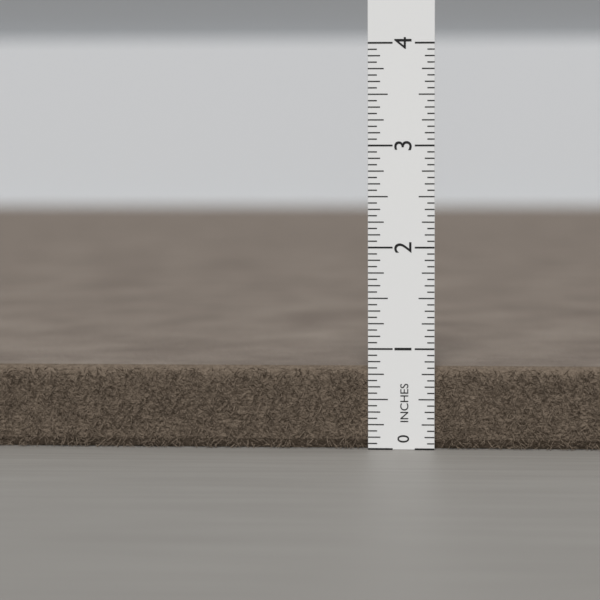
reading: 0.8125 in
